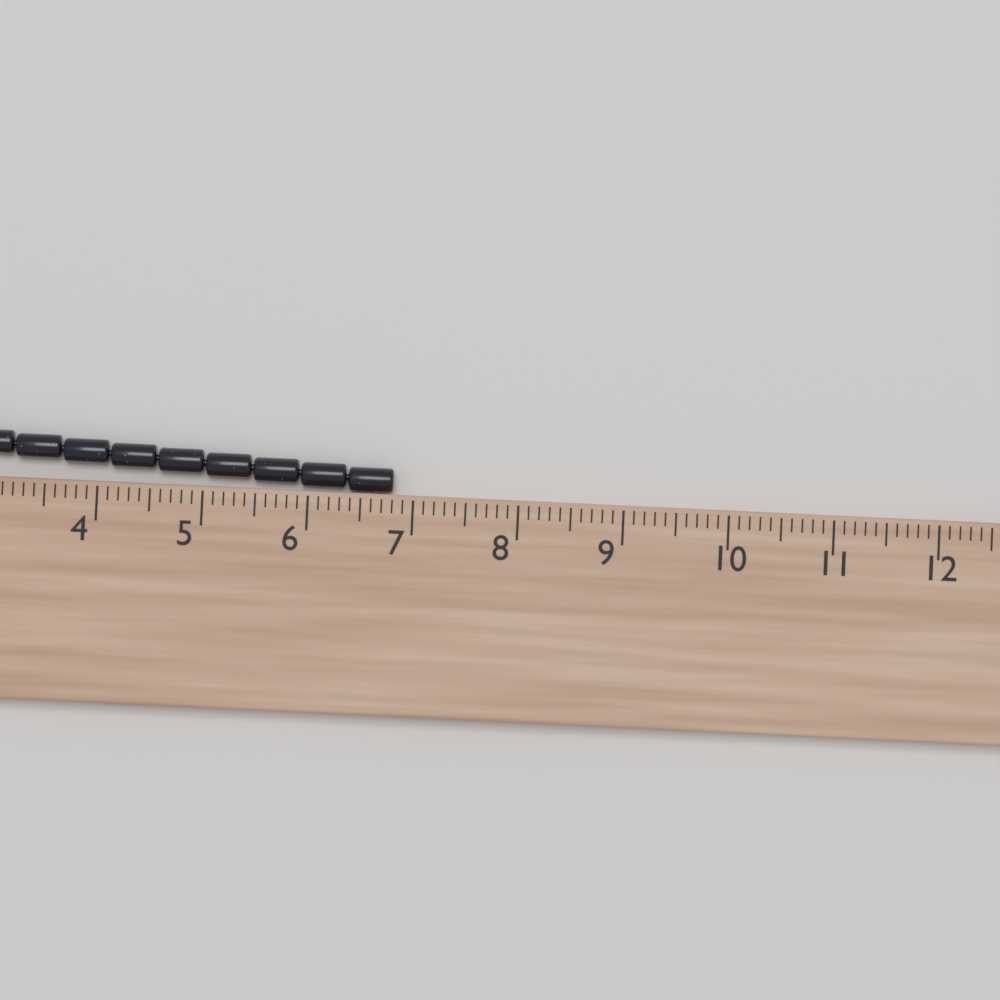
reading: 6.8 cm
